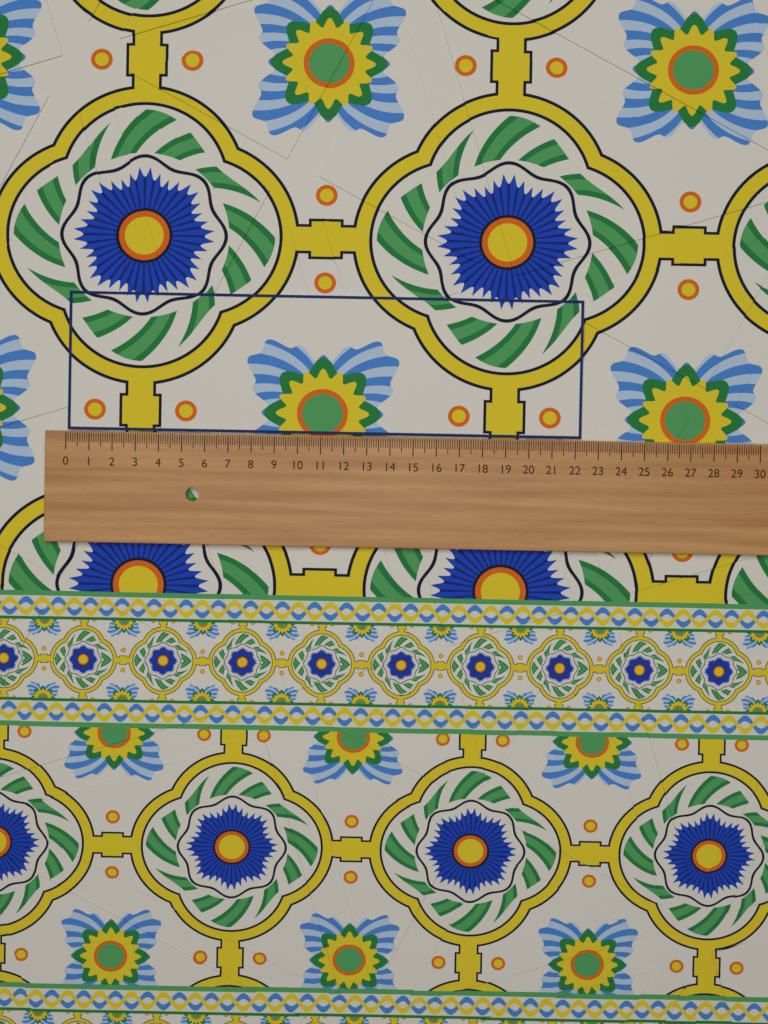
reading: 22.3 (no unit)
